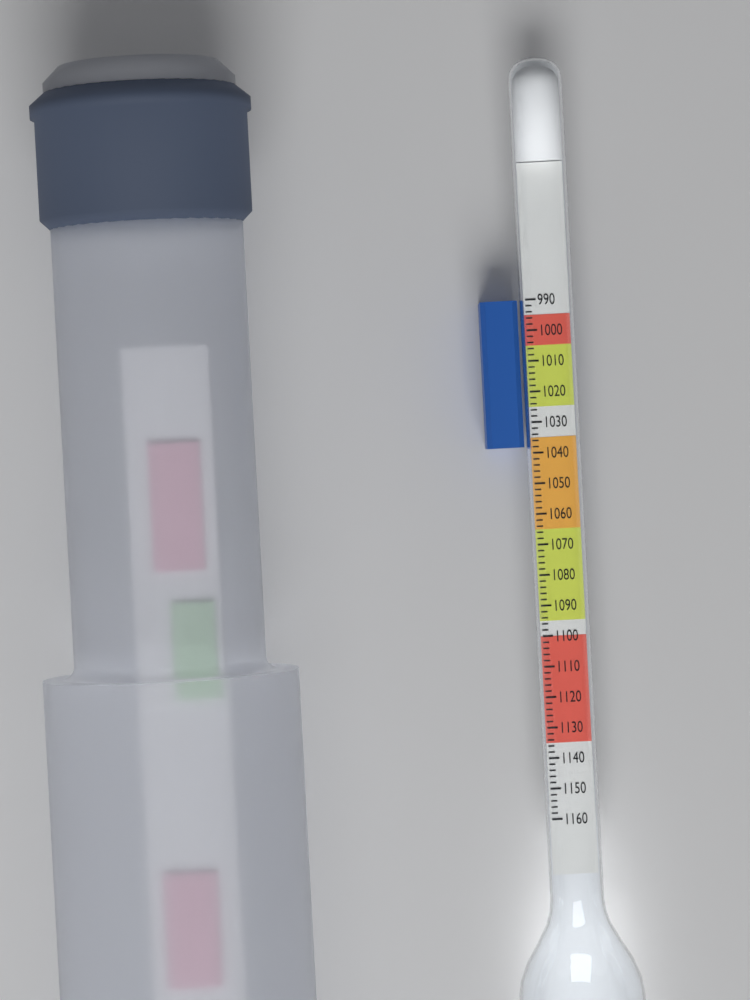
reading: 1038 (no unit)
